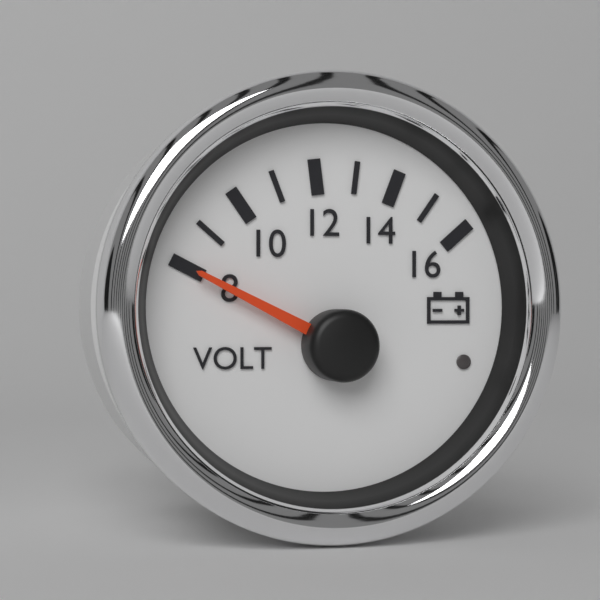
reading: 8 V
